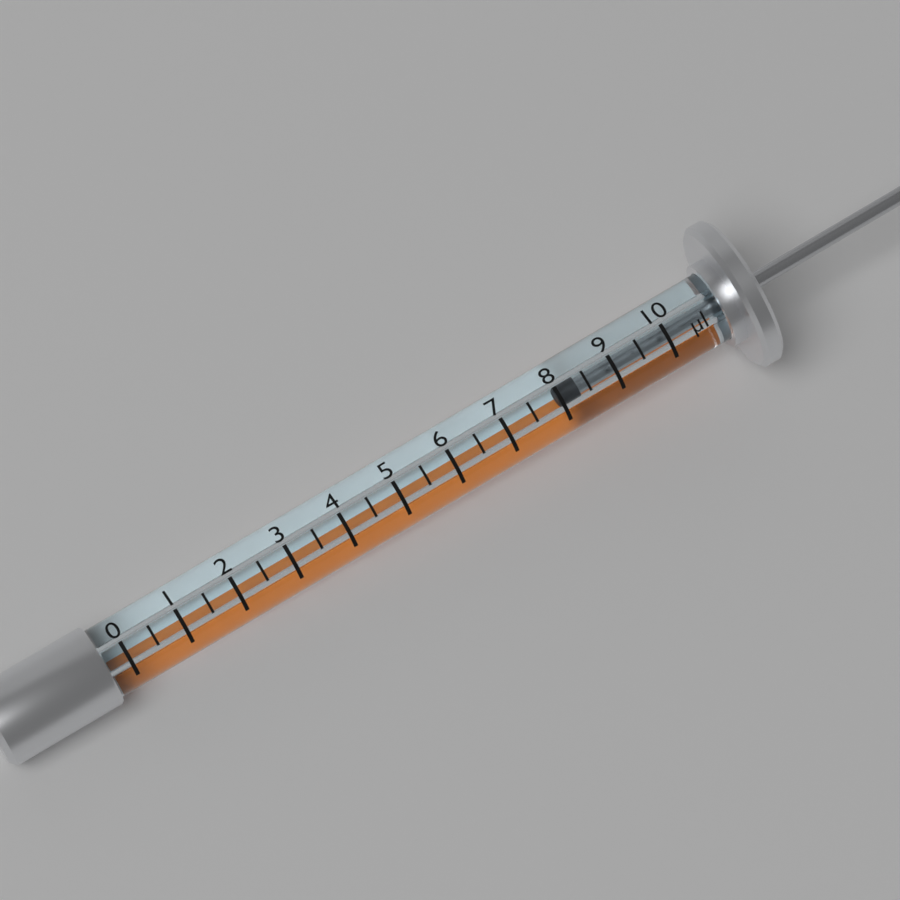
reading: 8.0 µl
